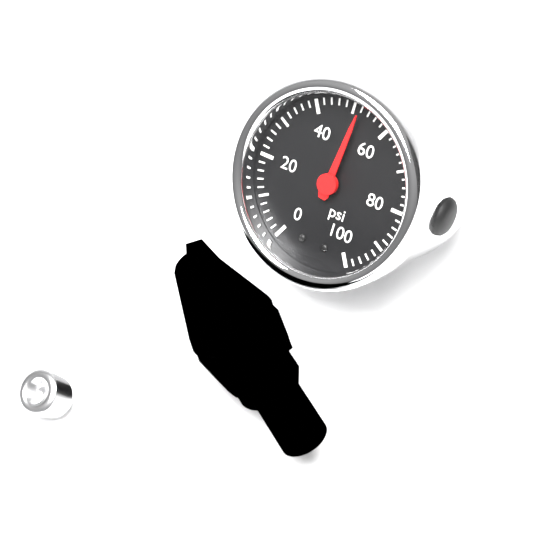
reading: 52 psi
